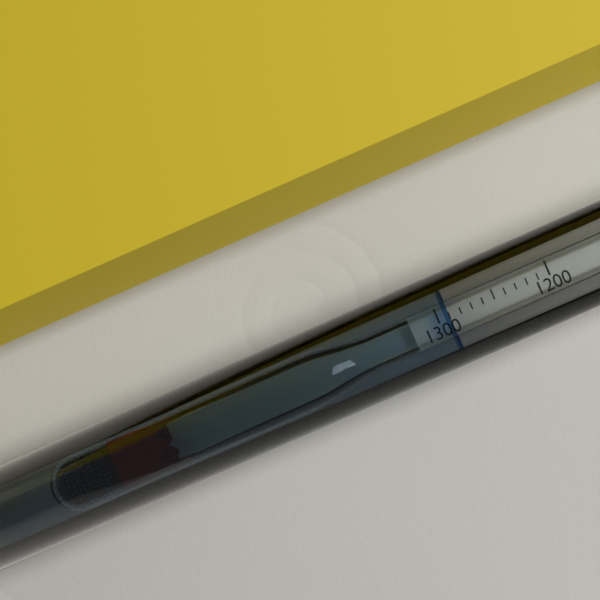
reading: 1290 (no unit)
